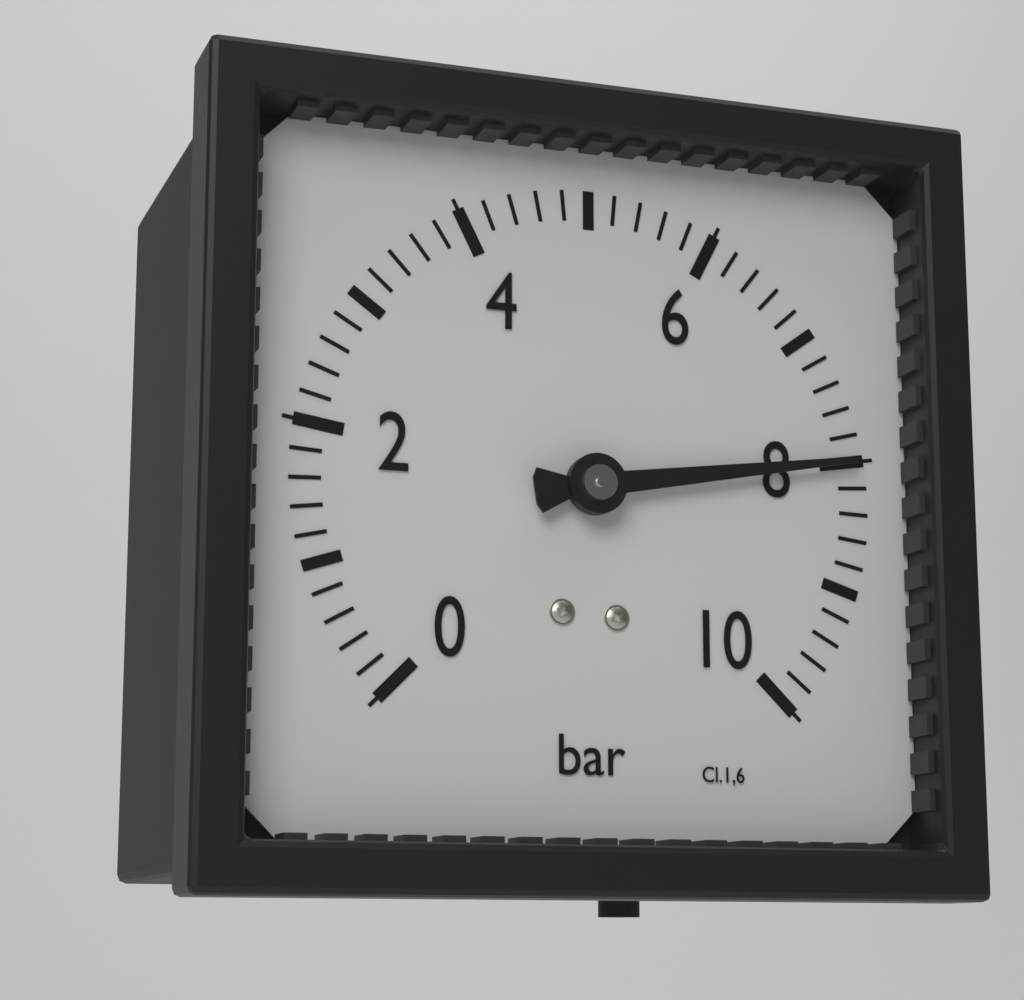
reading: 8.0 bar
